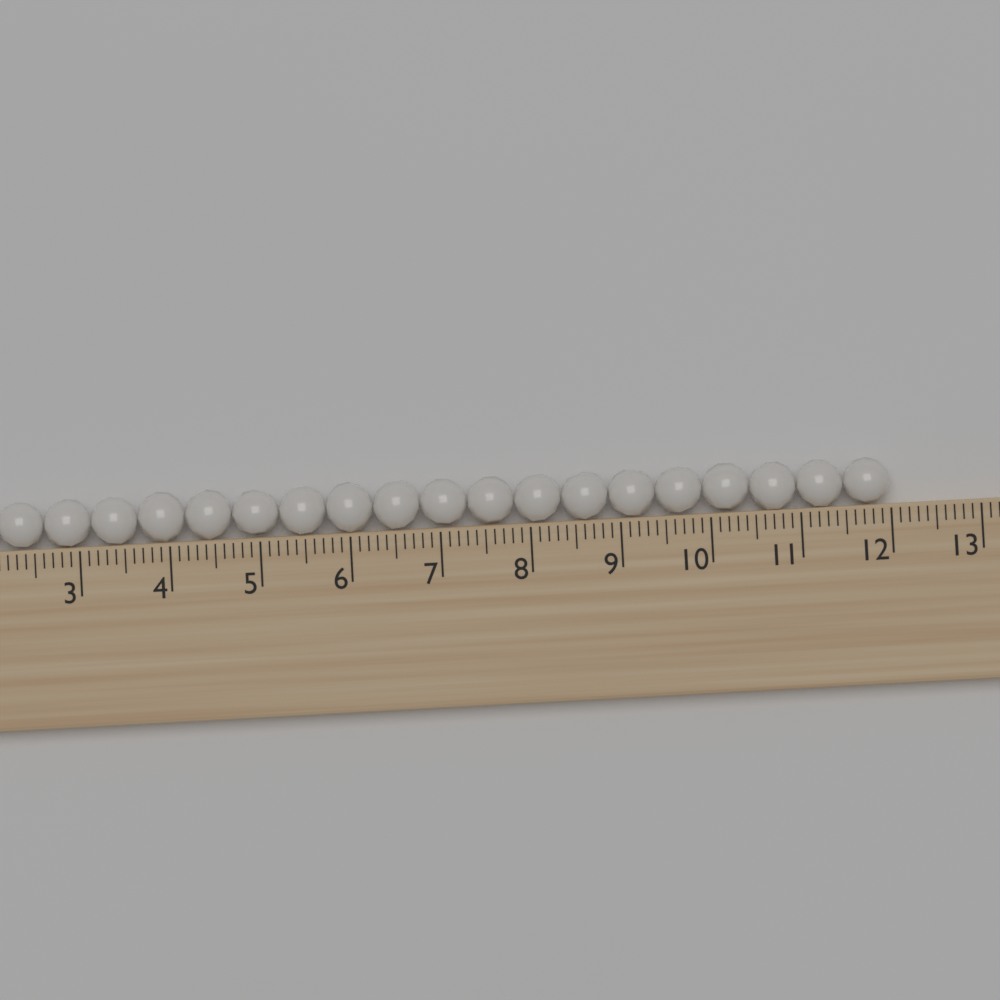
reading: 12.0 (no unit)
